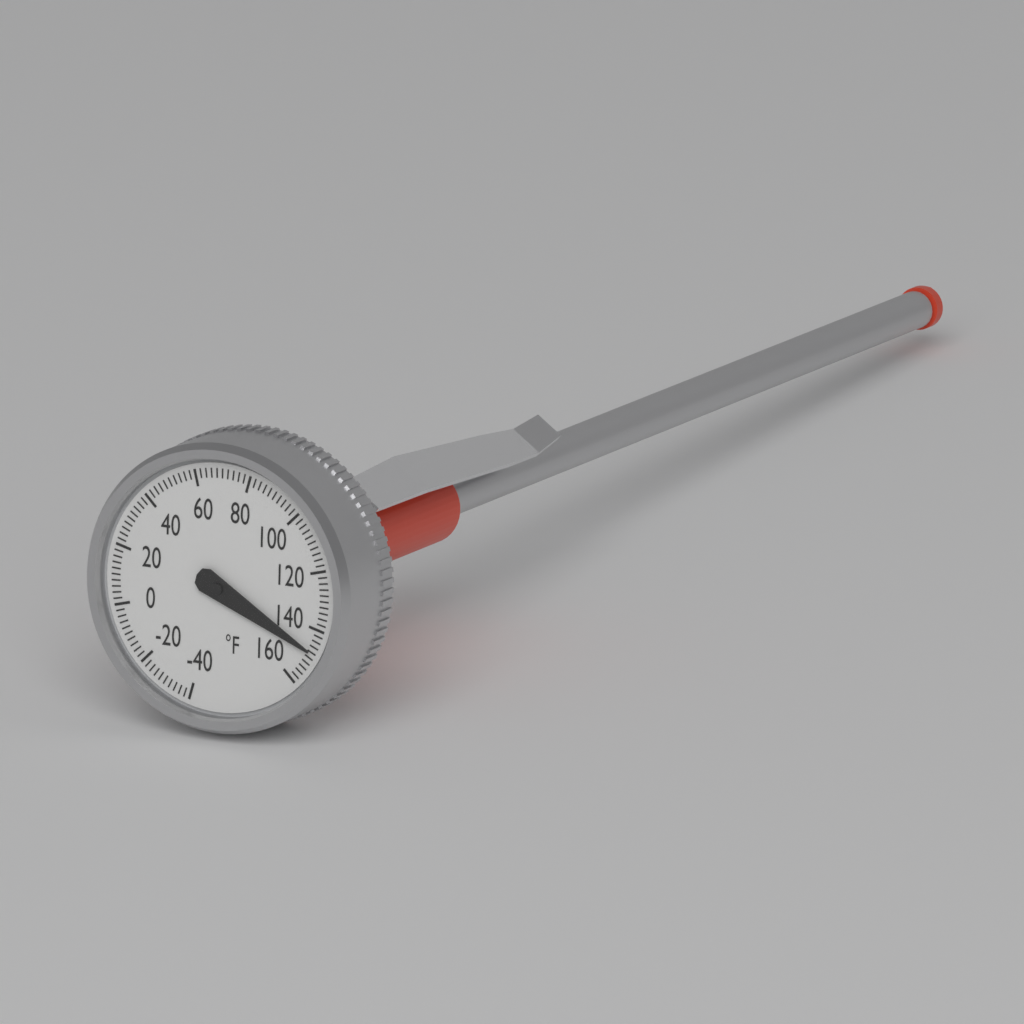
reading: 148 °F
